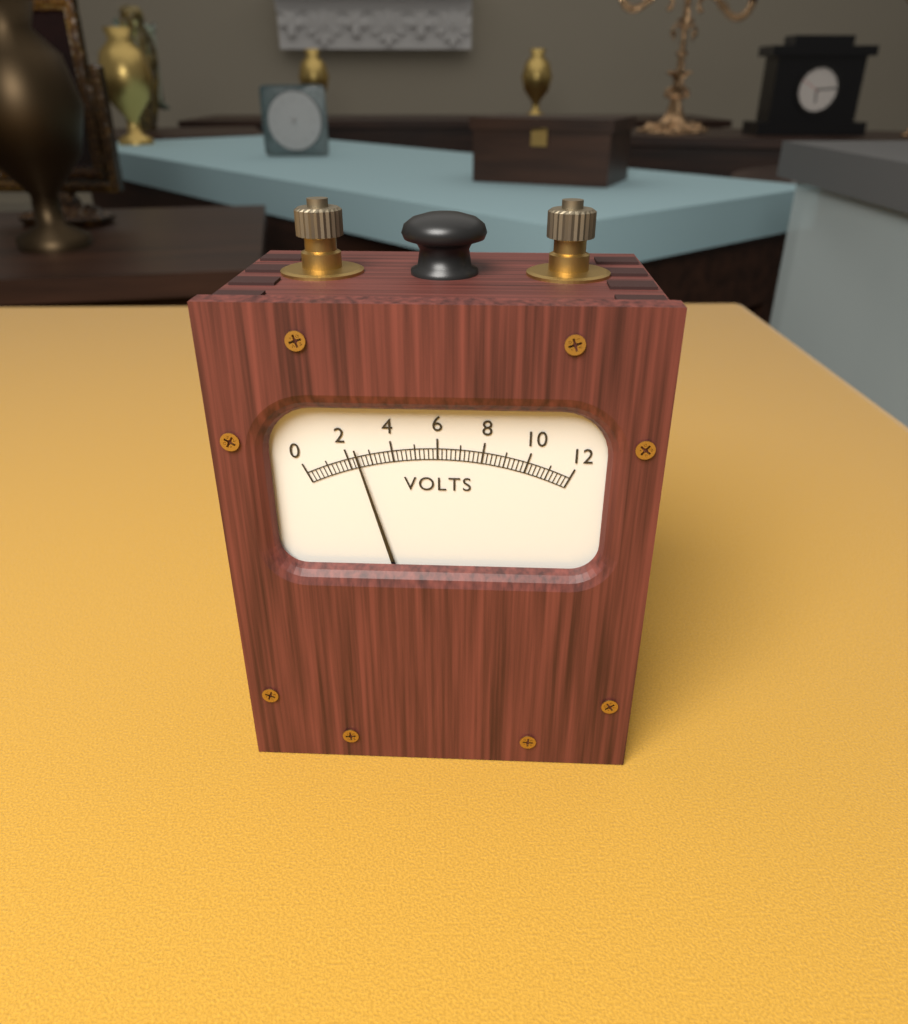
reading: 2.4 V
